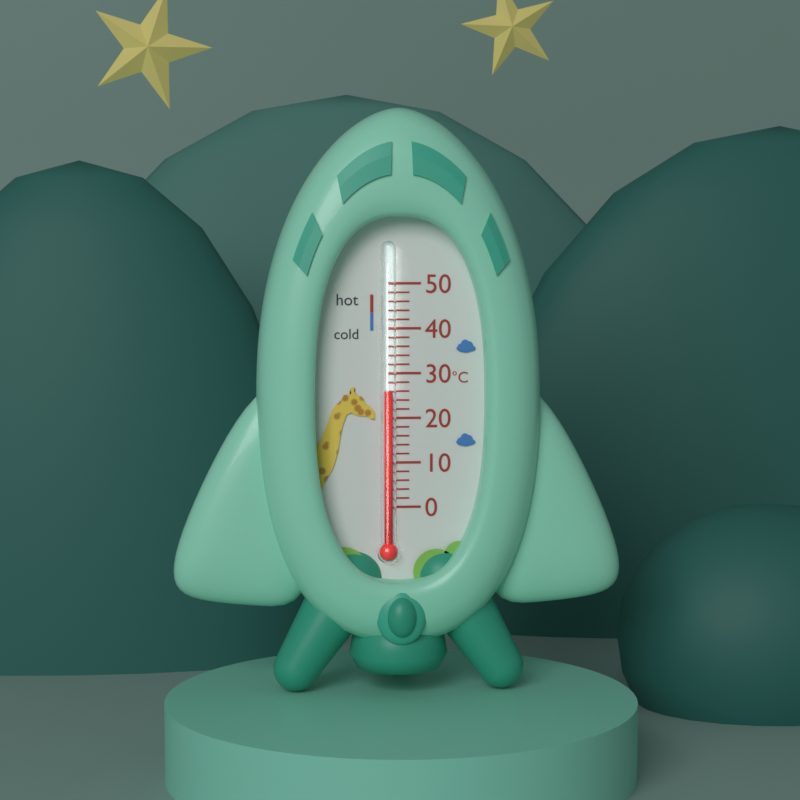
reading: 26 °C
